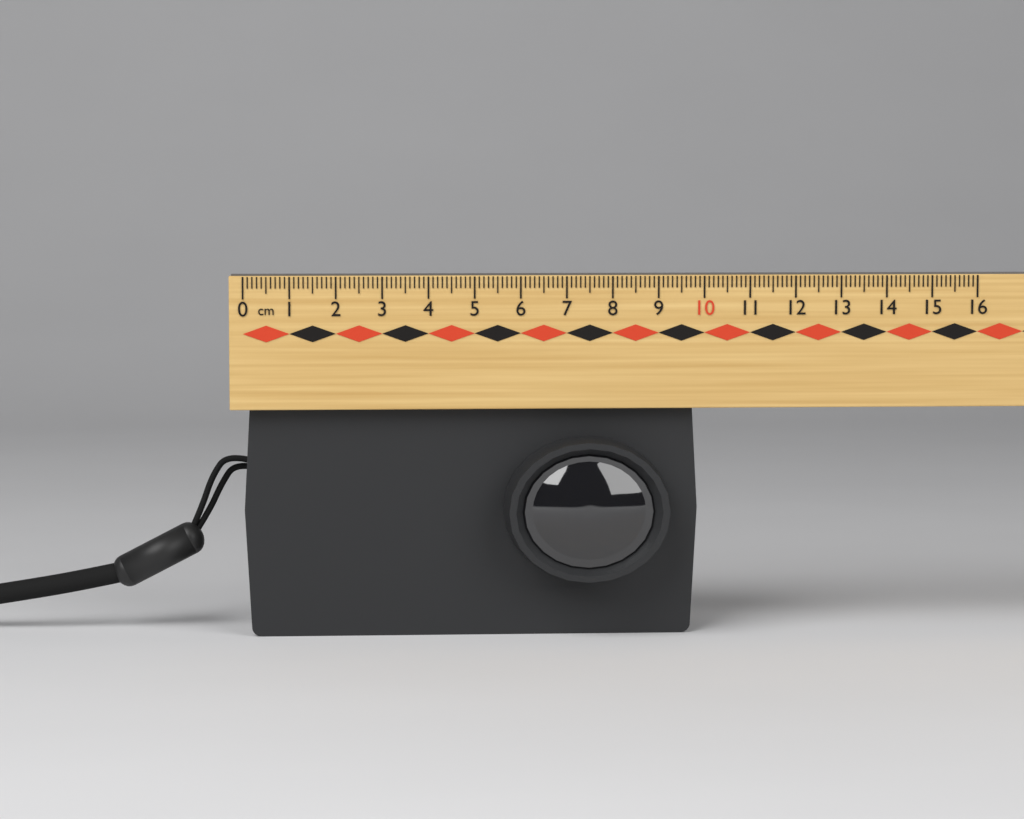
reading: 9.9 cm
